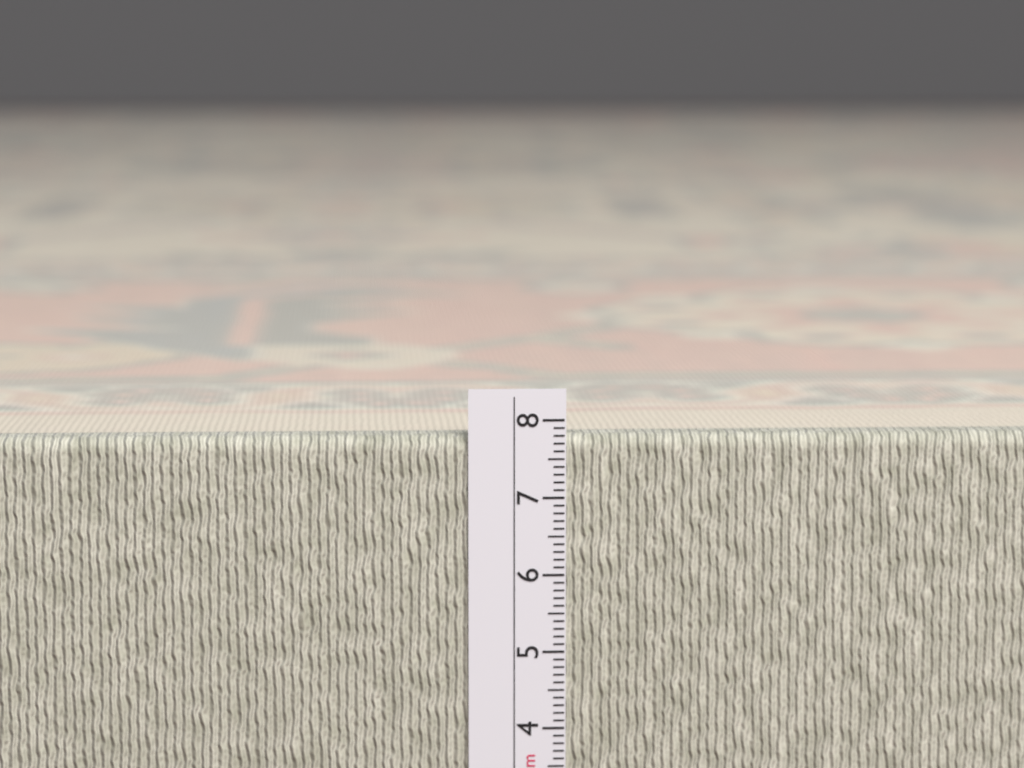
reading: 7.8 cm
